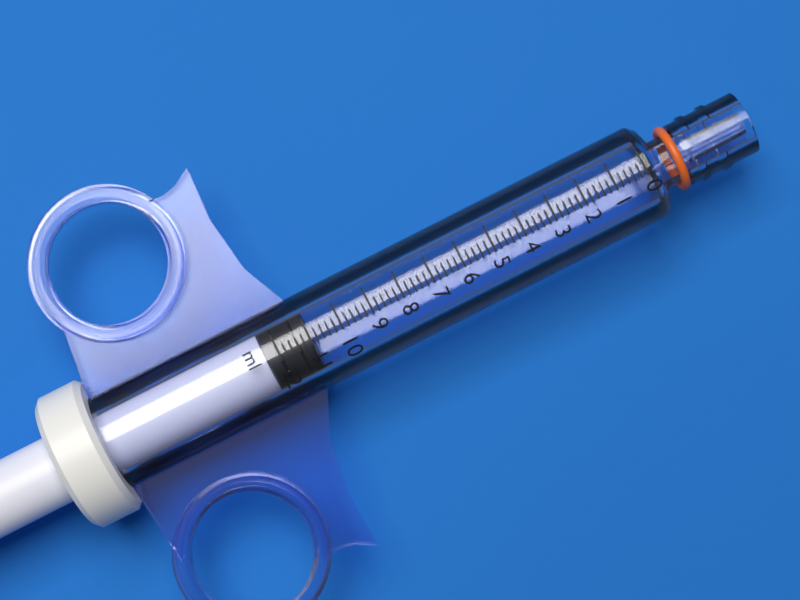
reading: 11.0 ml
